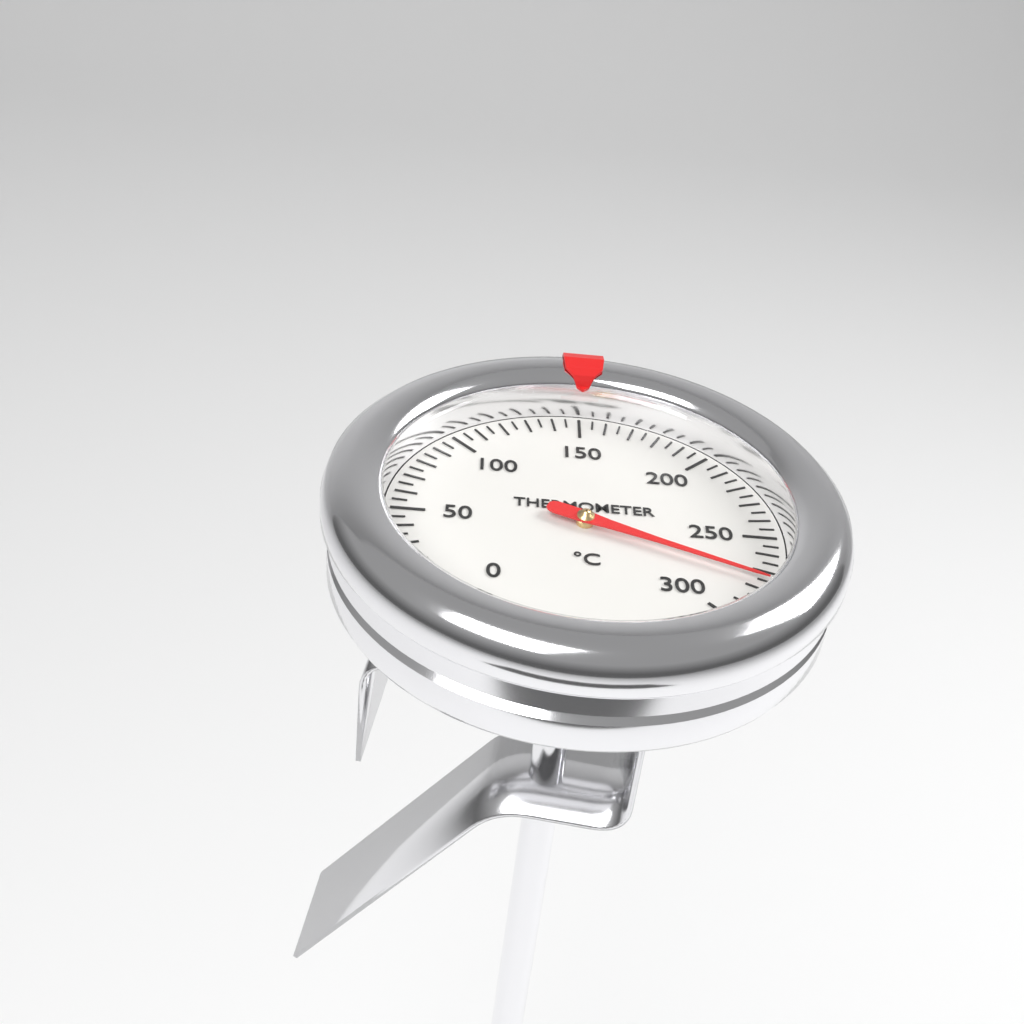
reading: 275 °C
